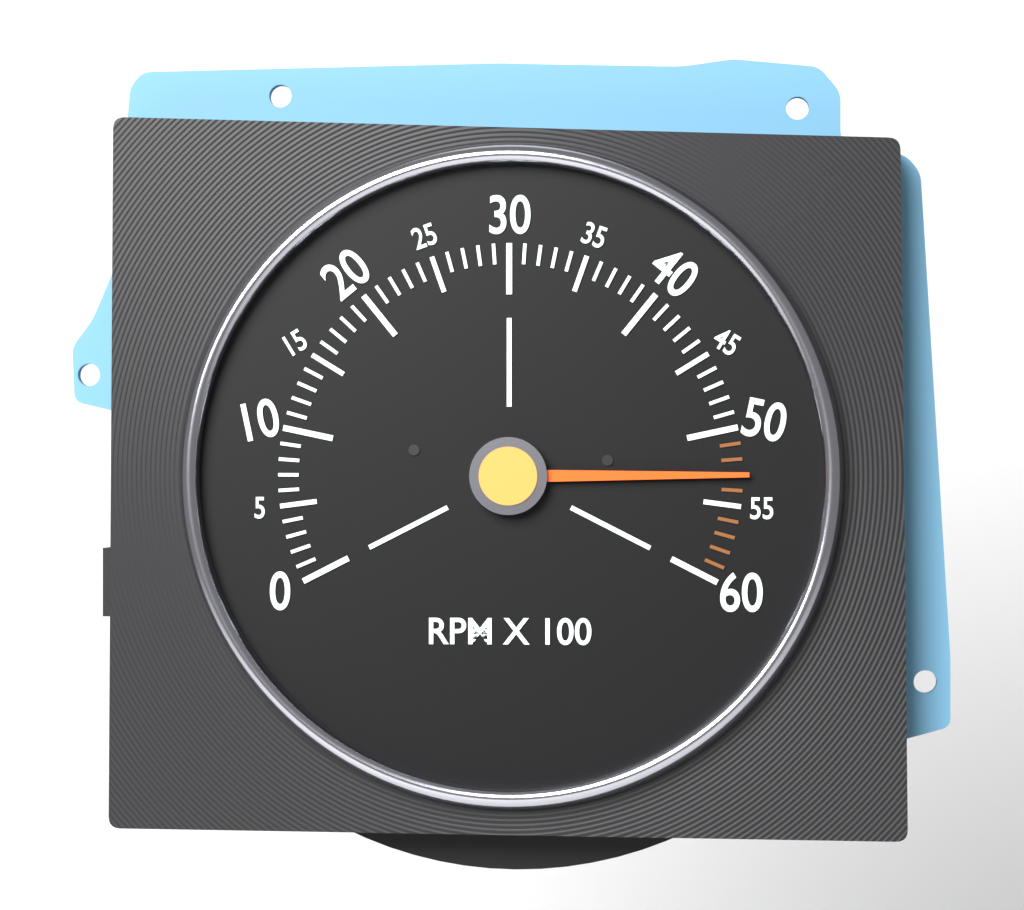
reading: 5300 RPM
